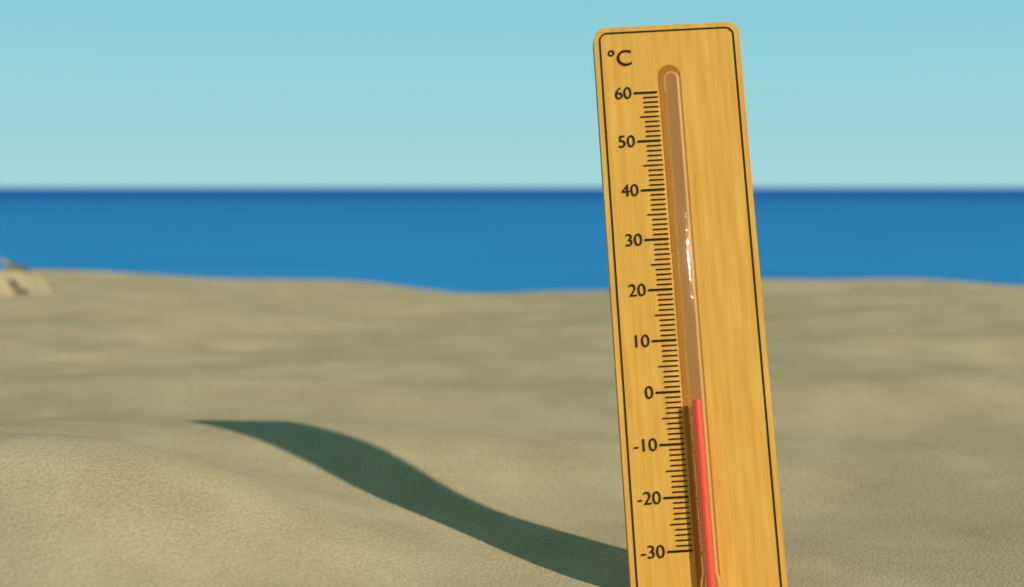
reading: -2 °C
